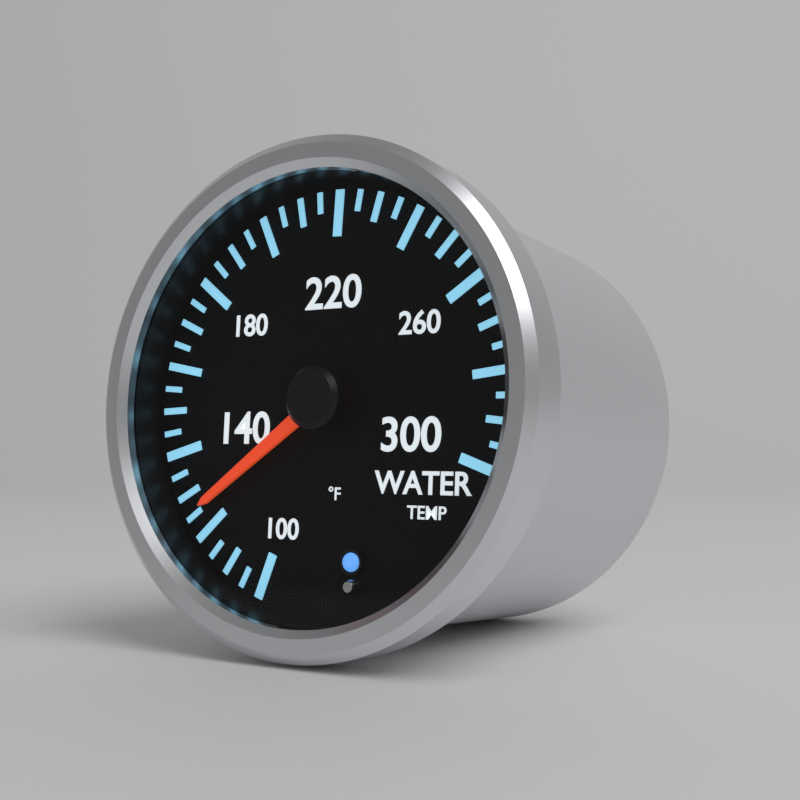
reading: 125 °F
